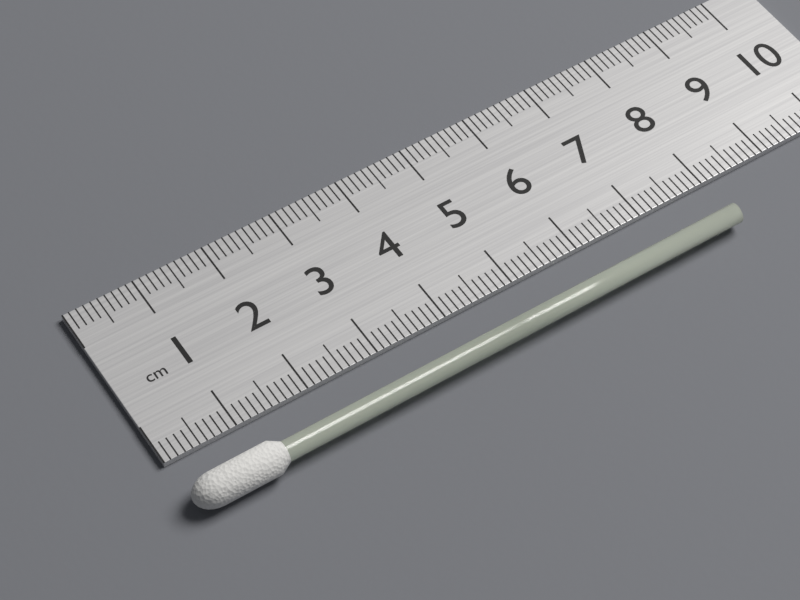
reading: 8.0 cm
